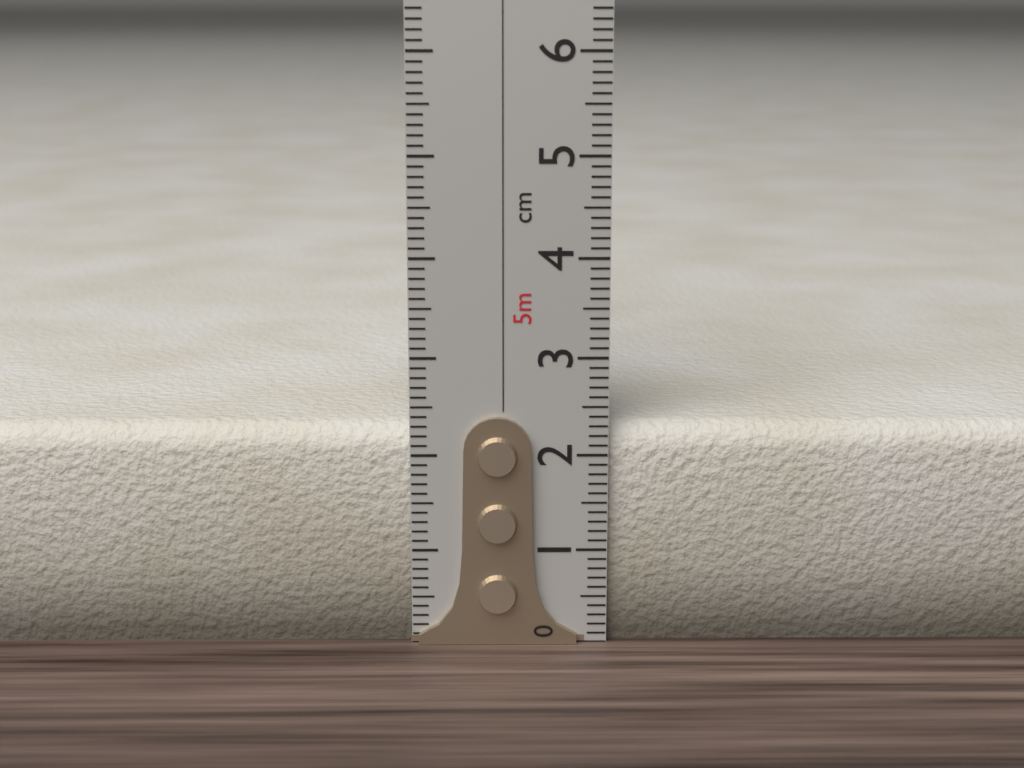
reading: 2.3 cm
